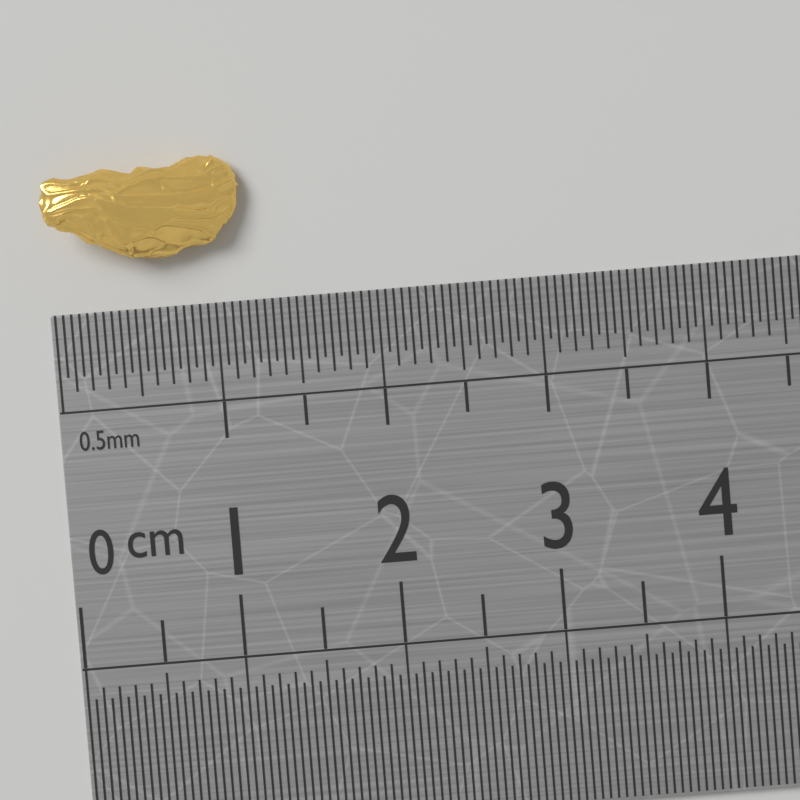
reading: 1.20 cm
